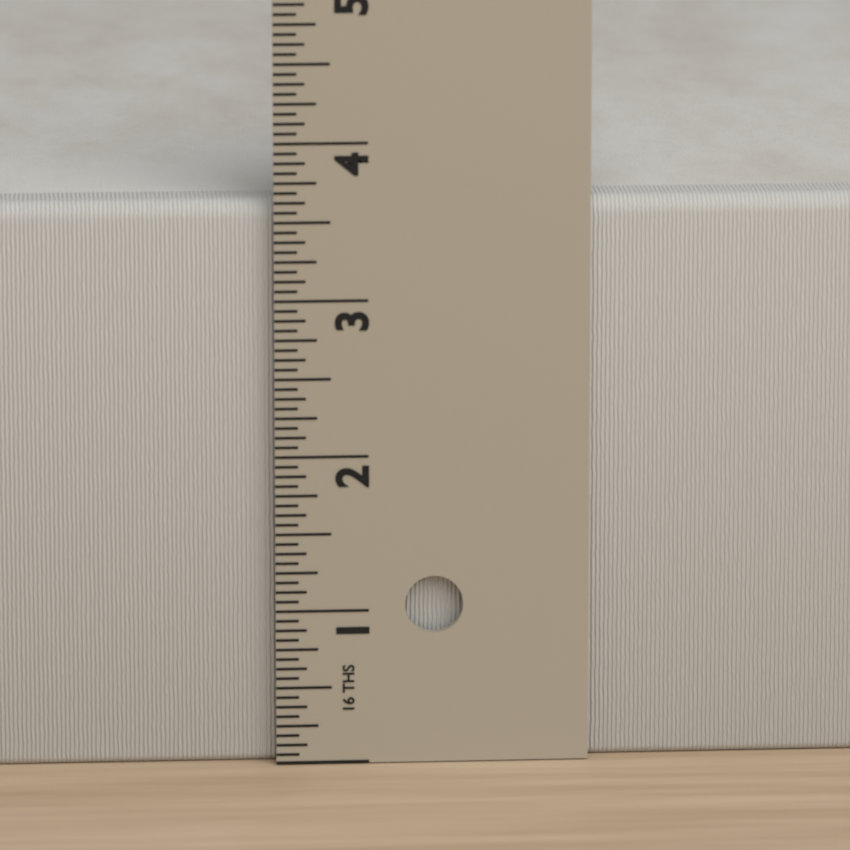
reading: 3.6250 in
